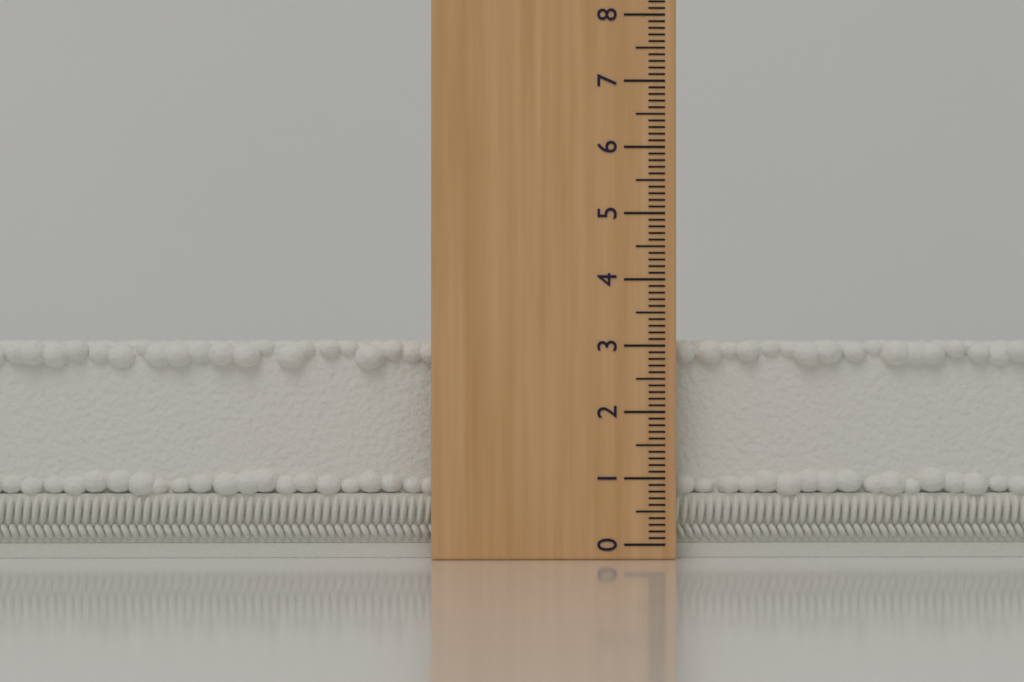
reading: 3.1 (no unit)
